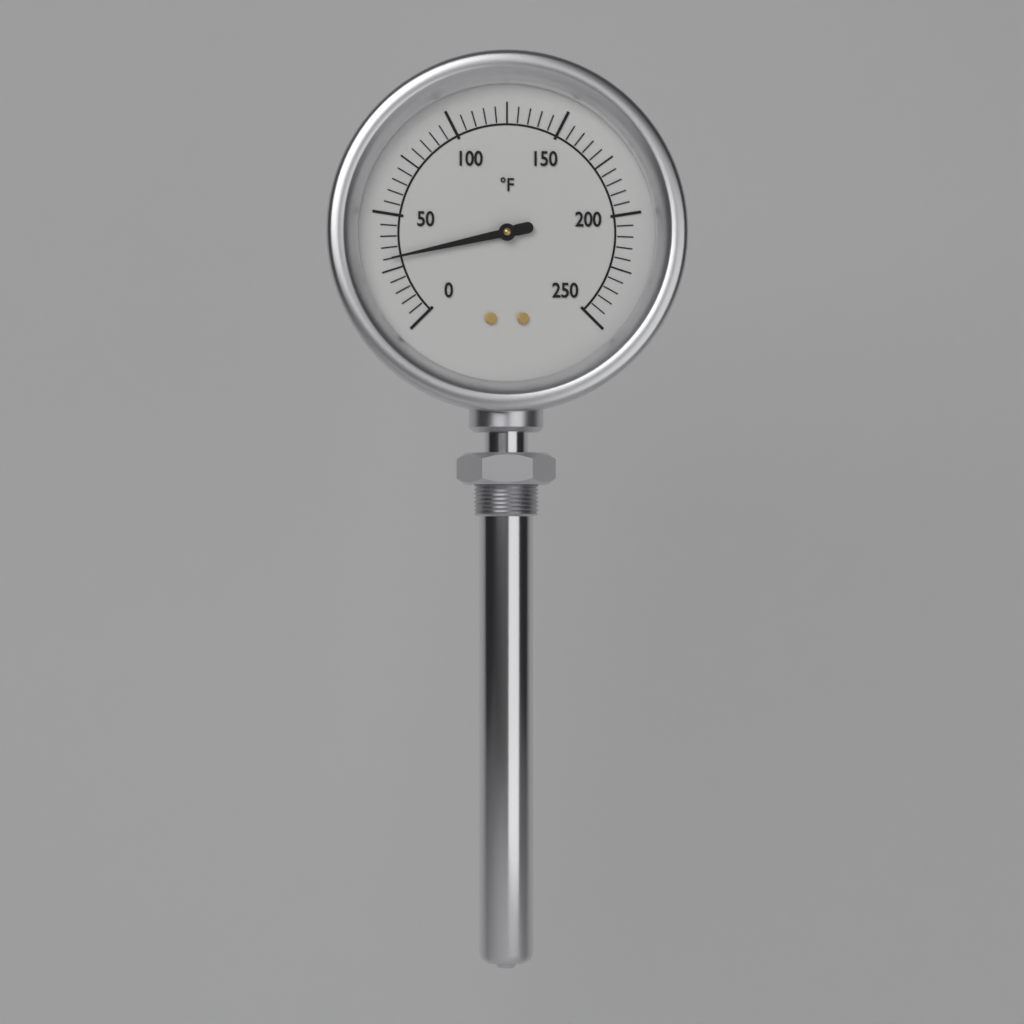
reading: 30 °F
